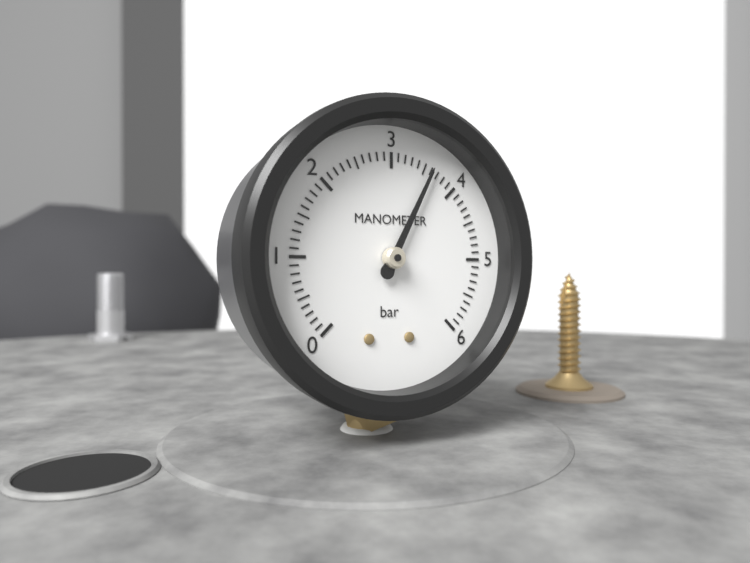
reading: 3.6 bar
